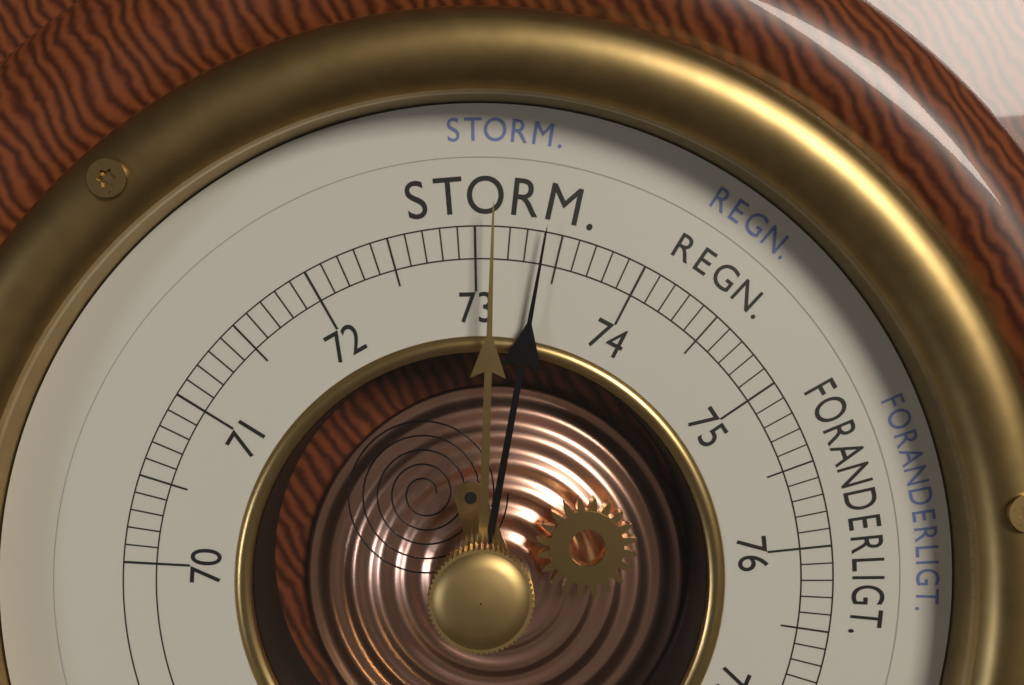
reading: 73.4 cm
